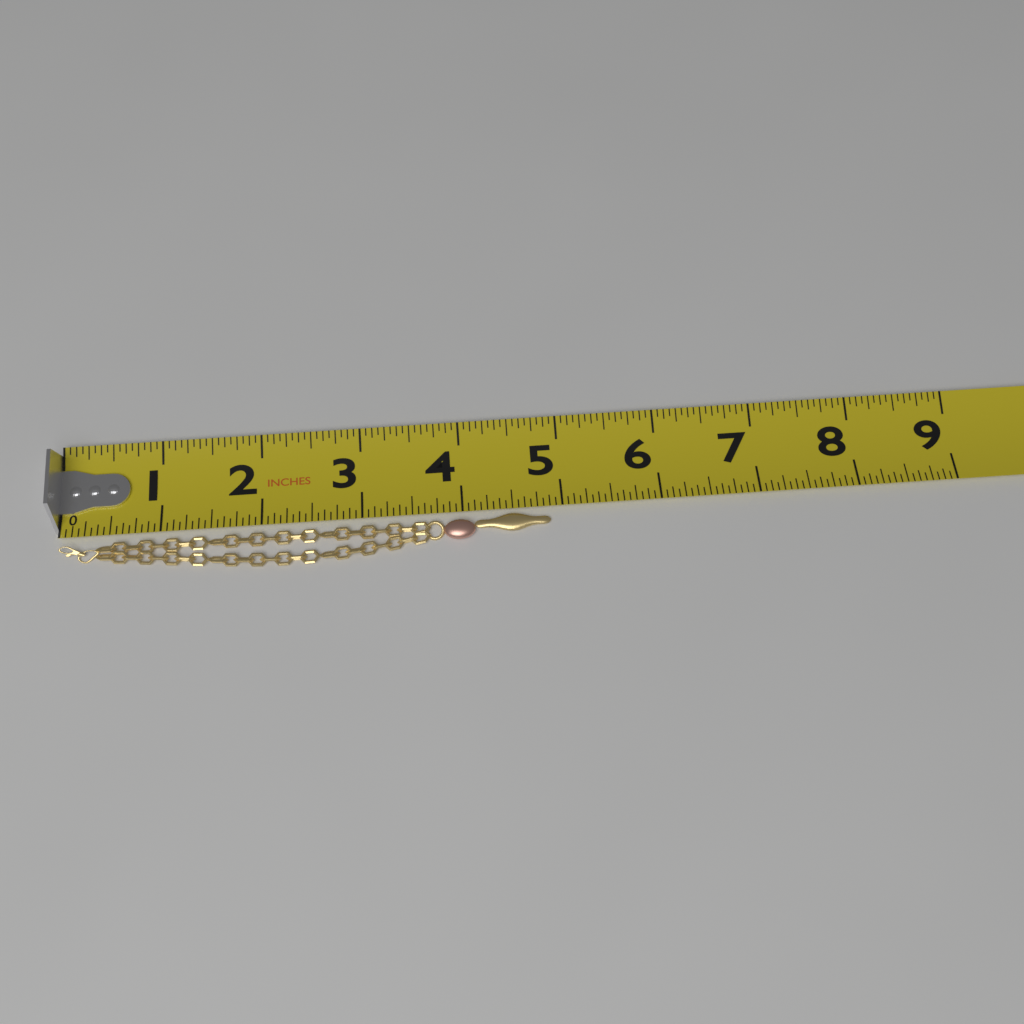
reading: 4.8750 in
